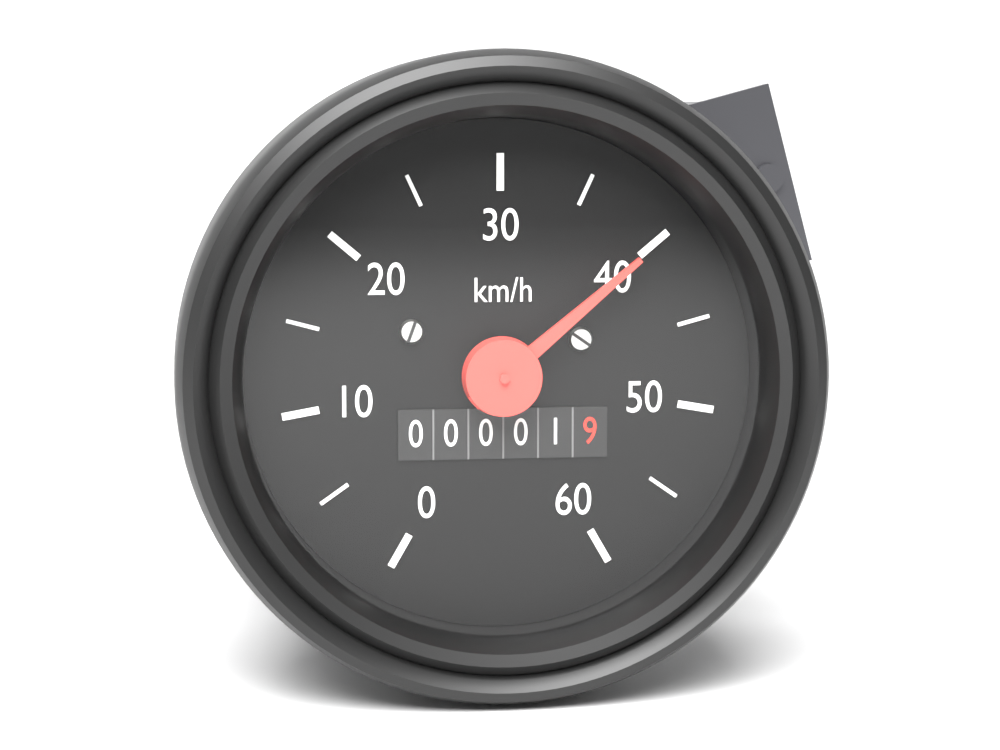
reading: 40 km/h
